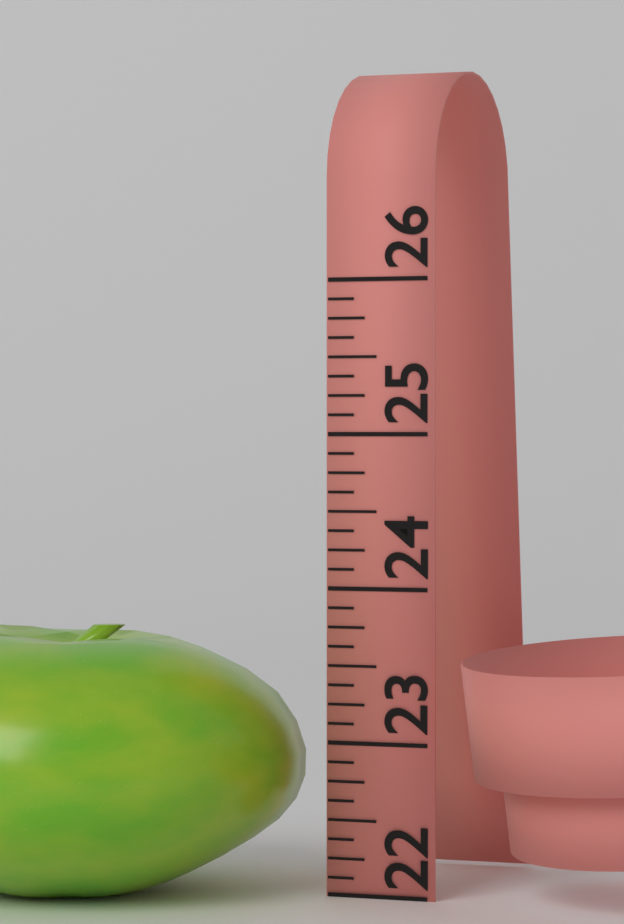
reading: 23.750 (no unit)
